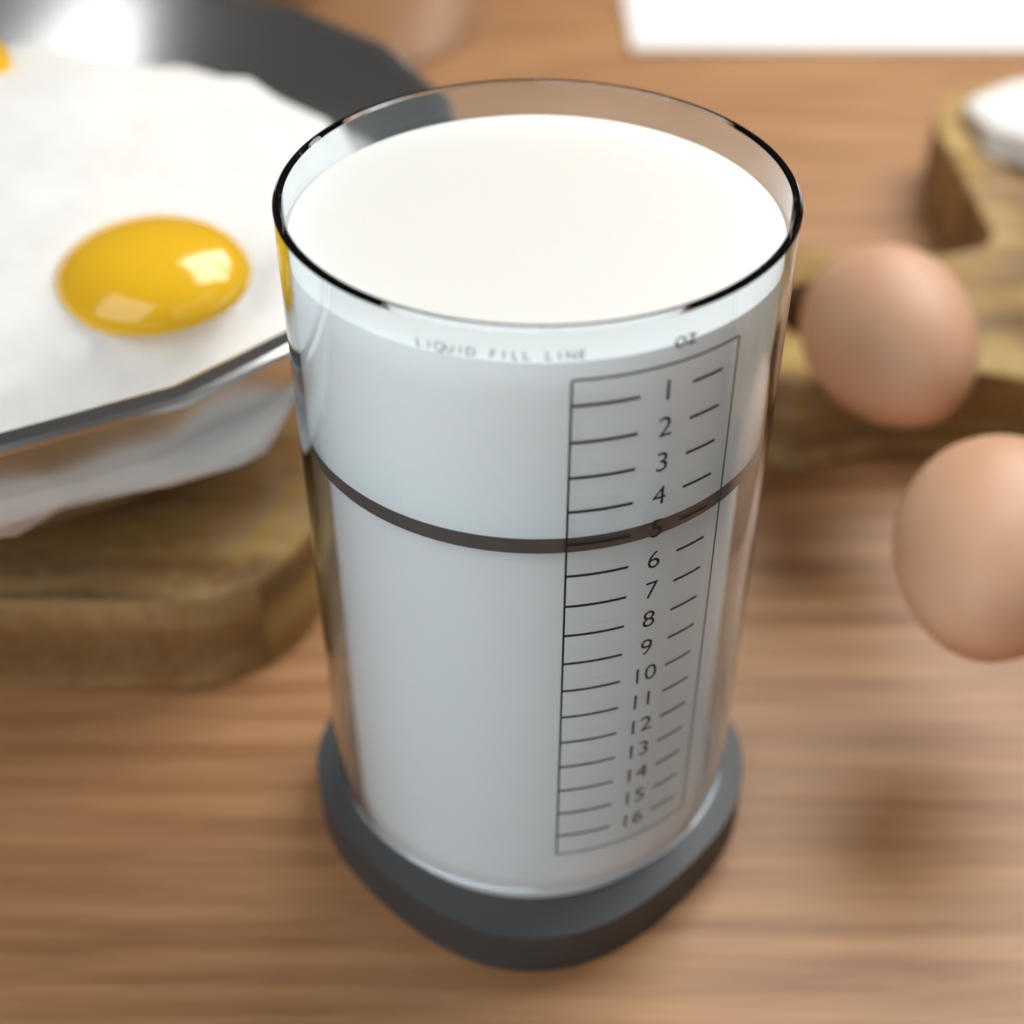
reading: 5 oz
